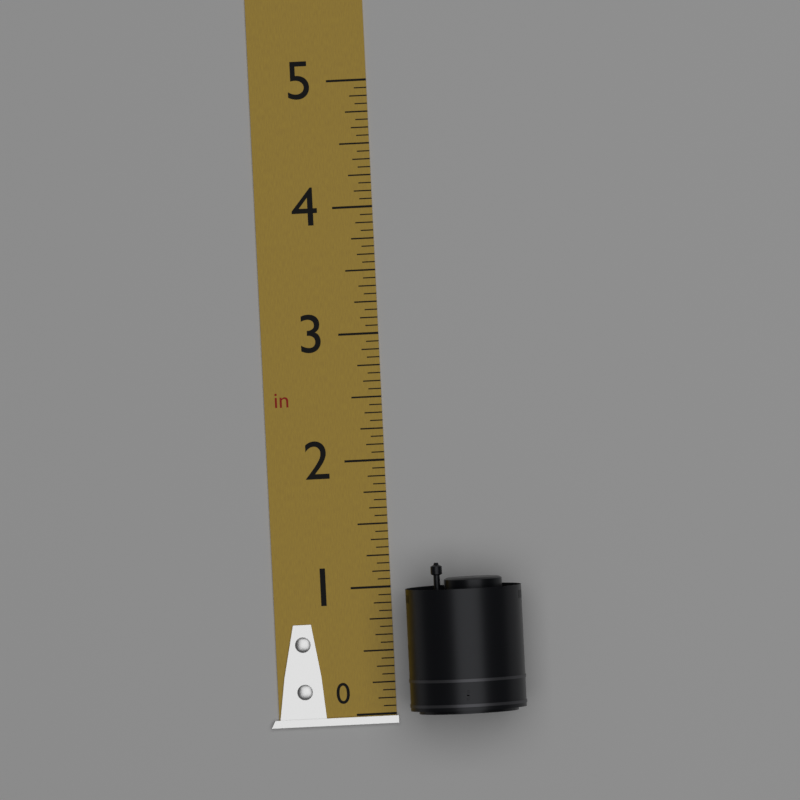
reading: 1.1875 in
